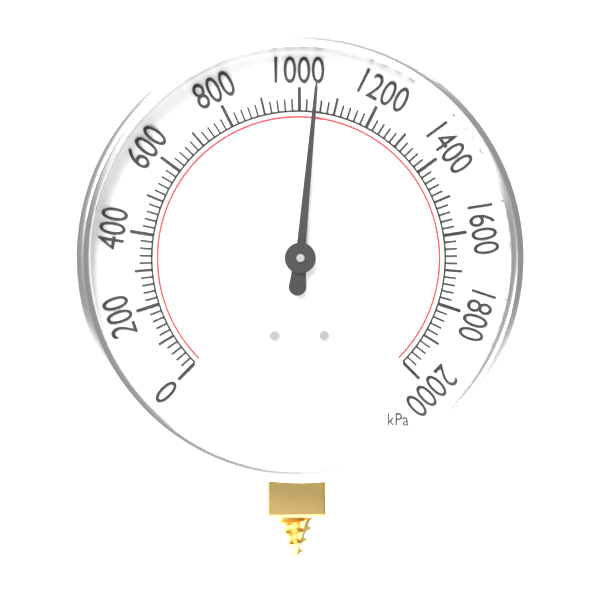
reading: 1040 kPa
